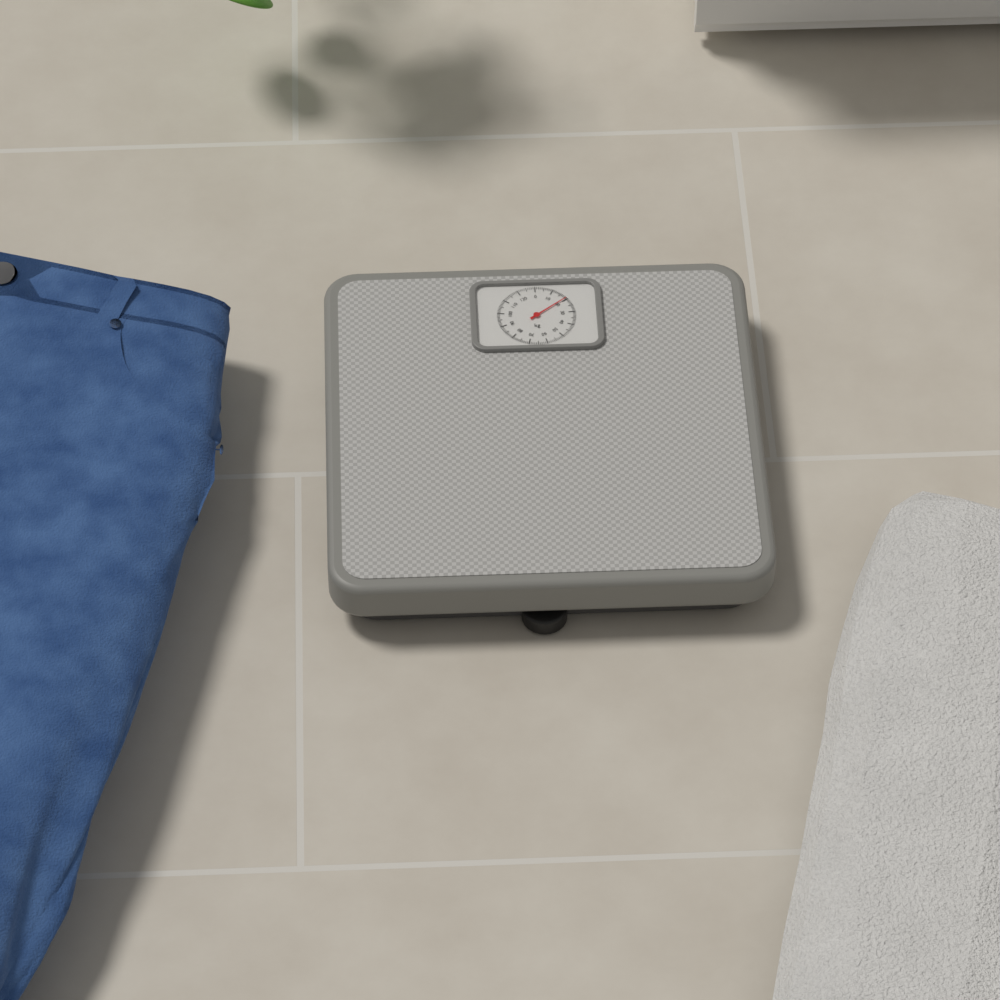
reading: 19 kg
